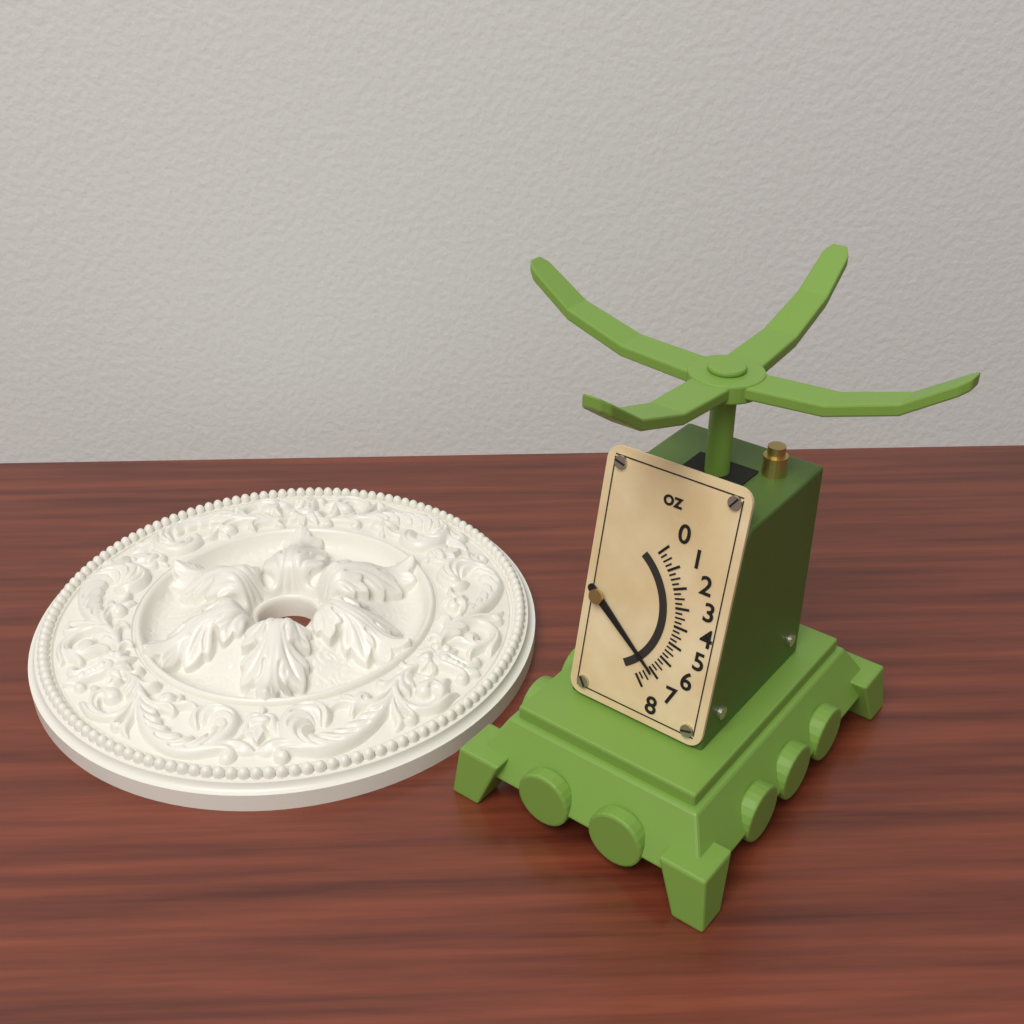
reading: 7.00 oz
